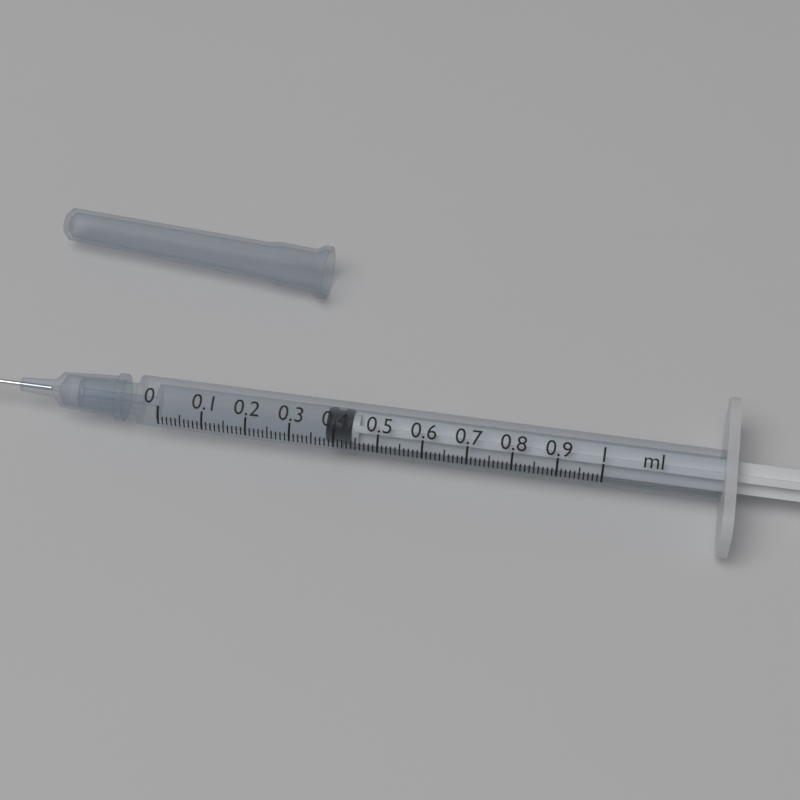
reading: 0.38 ml
